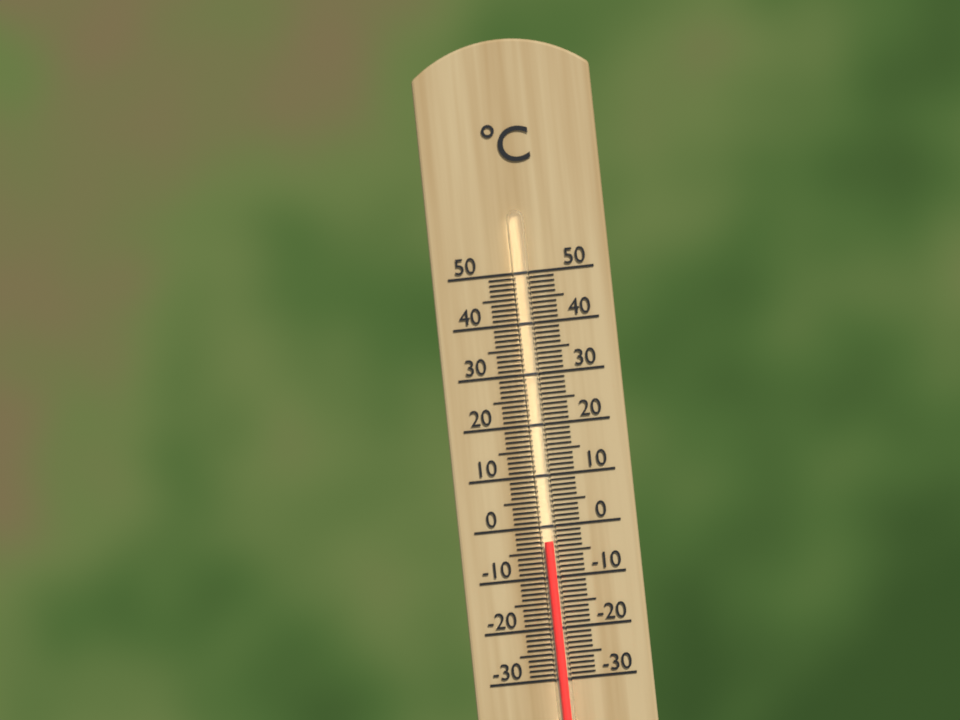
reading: -3 °C
